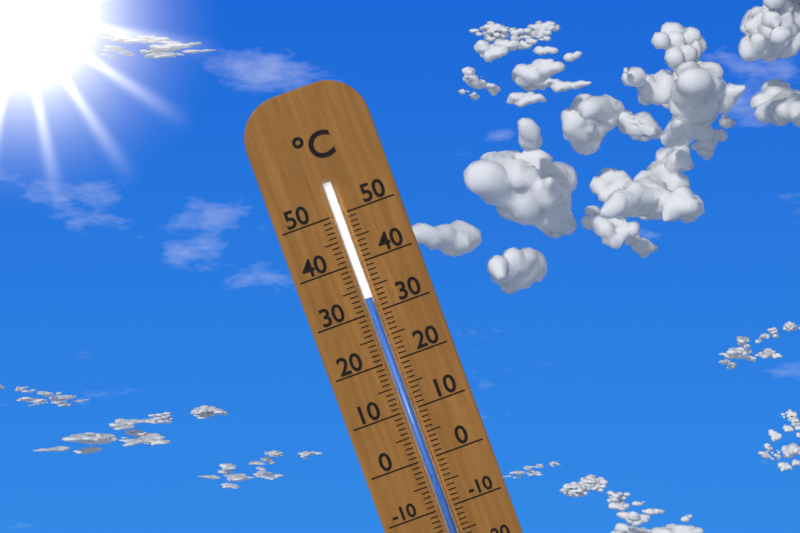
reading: 33 °C
